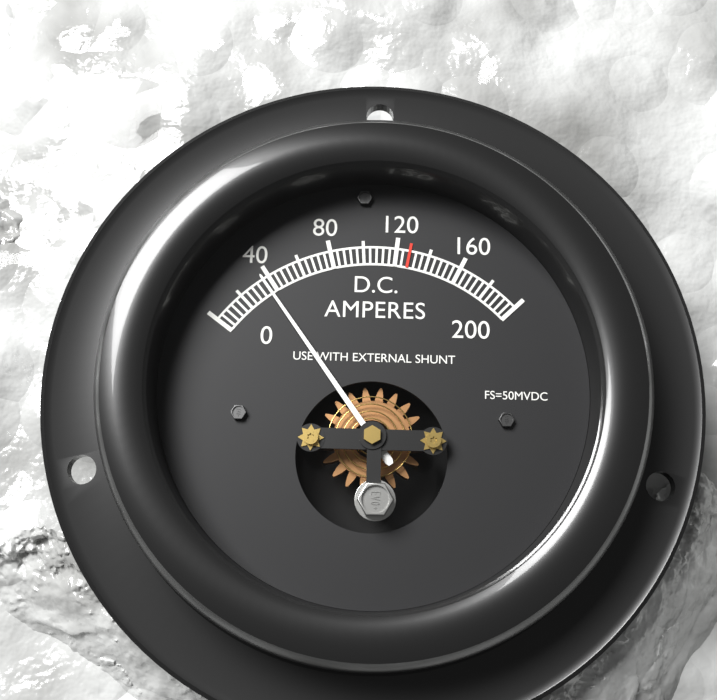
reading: 36 A
